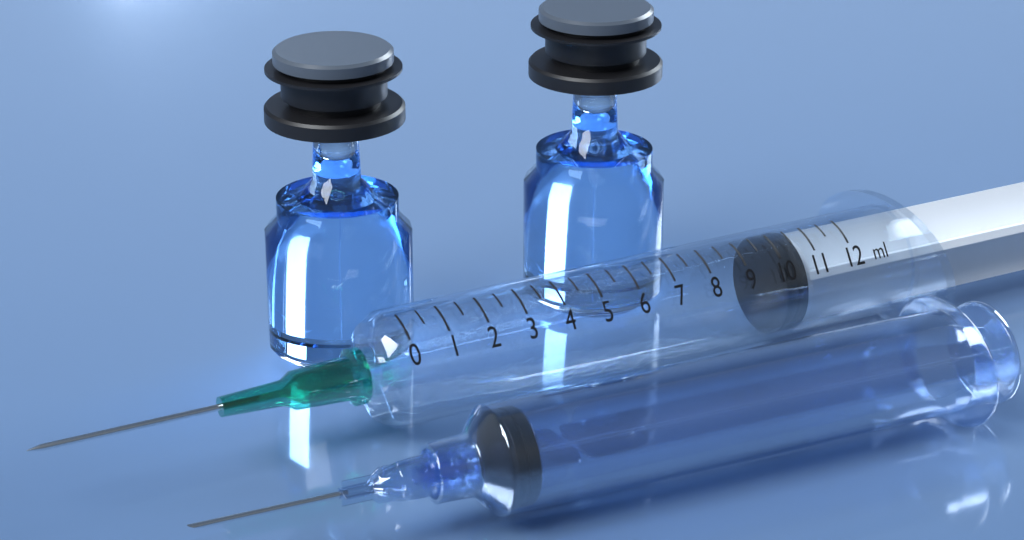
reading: 10.0 ml
